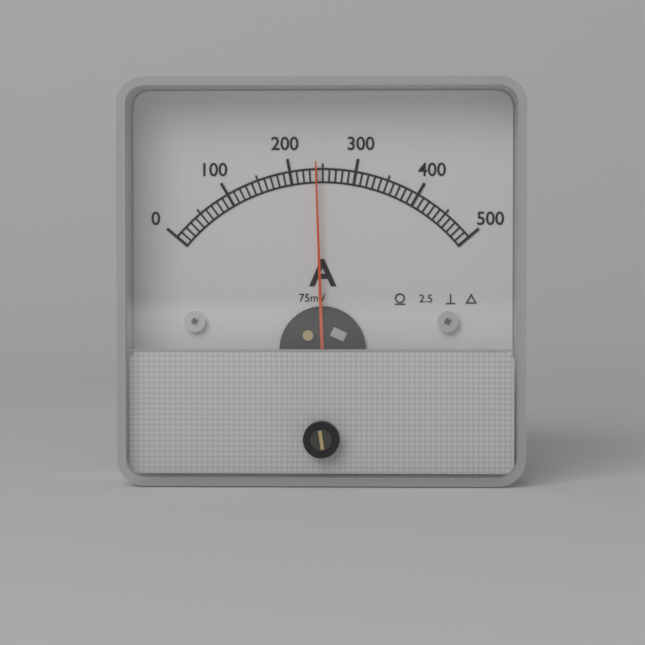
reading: 240 A
